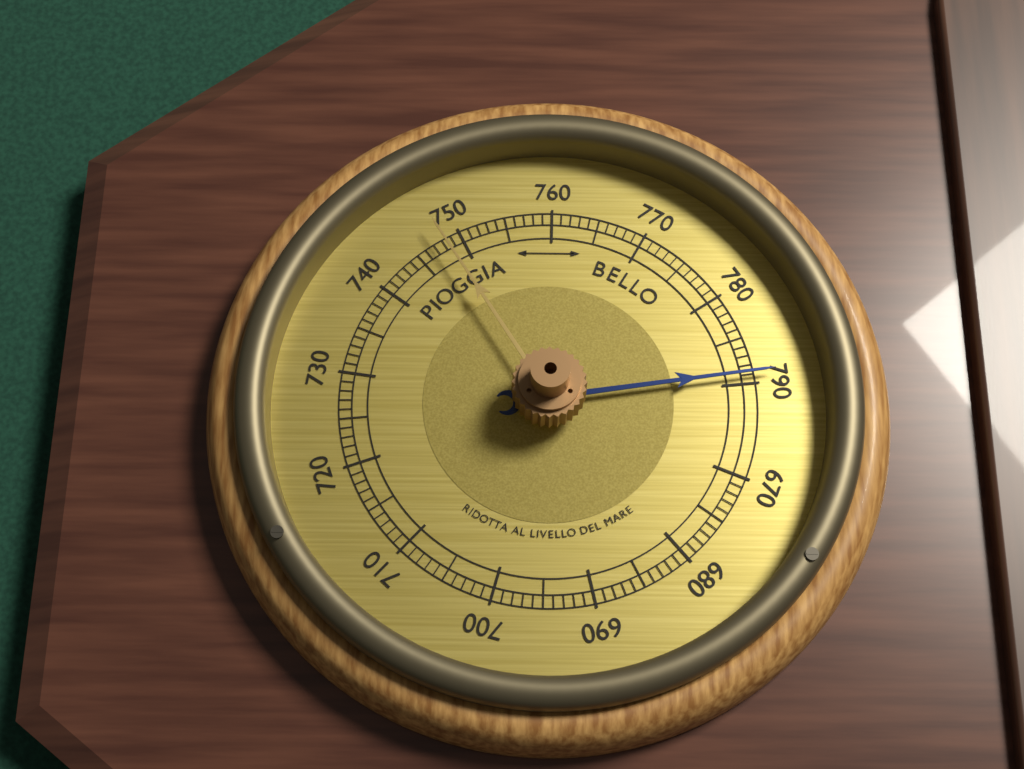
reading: 789 (no unit)
